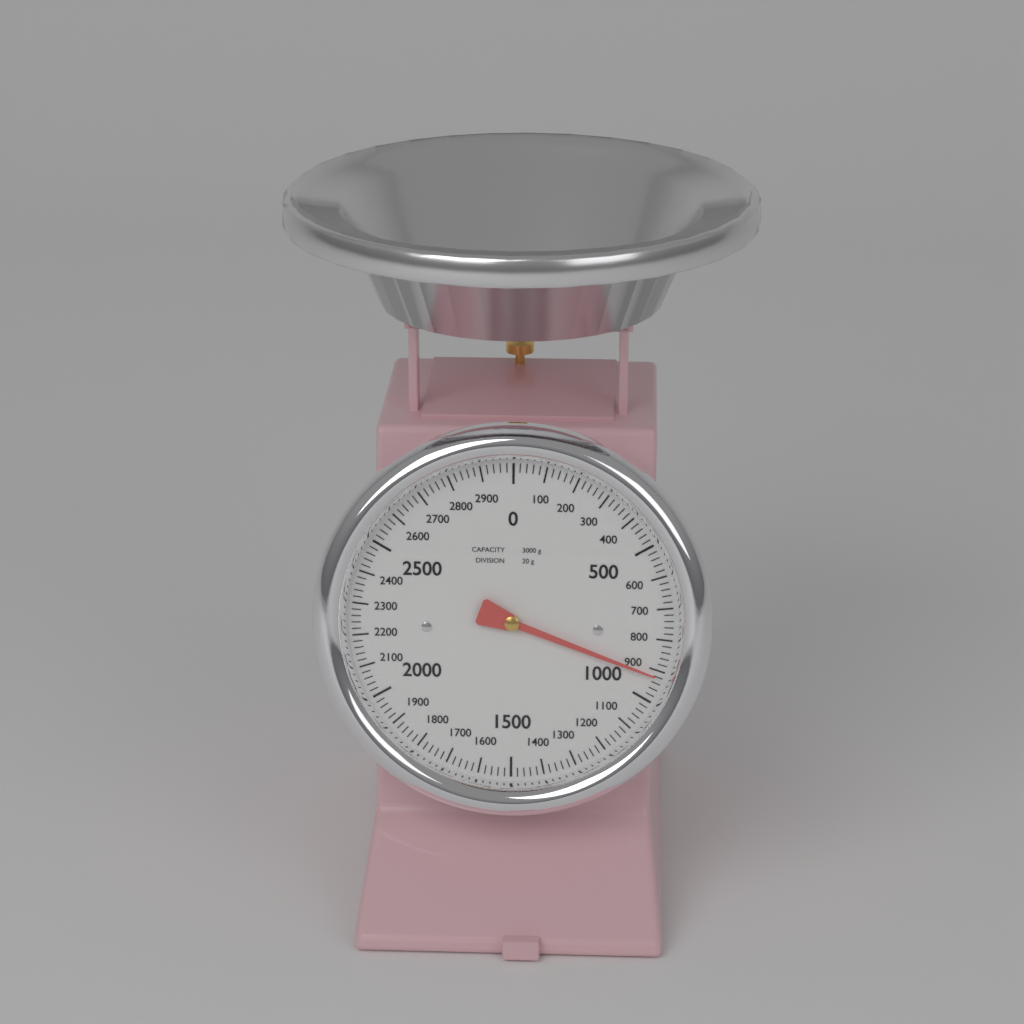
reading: 920 g
